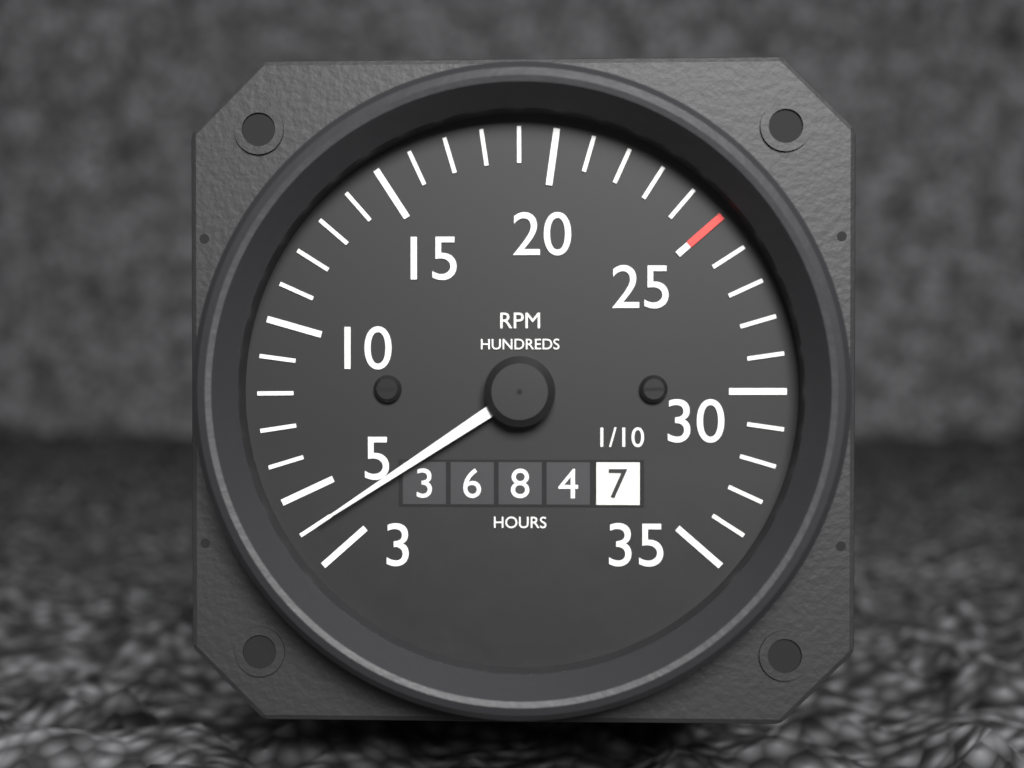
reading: 400 RPM
